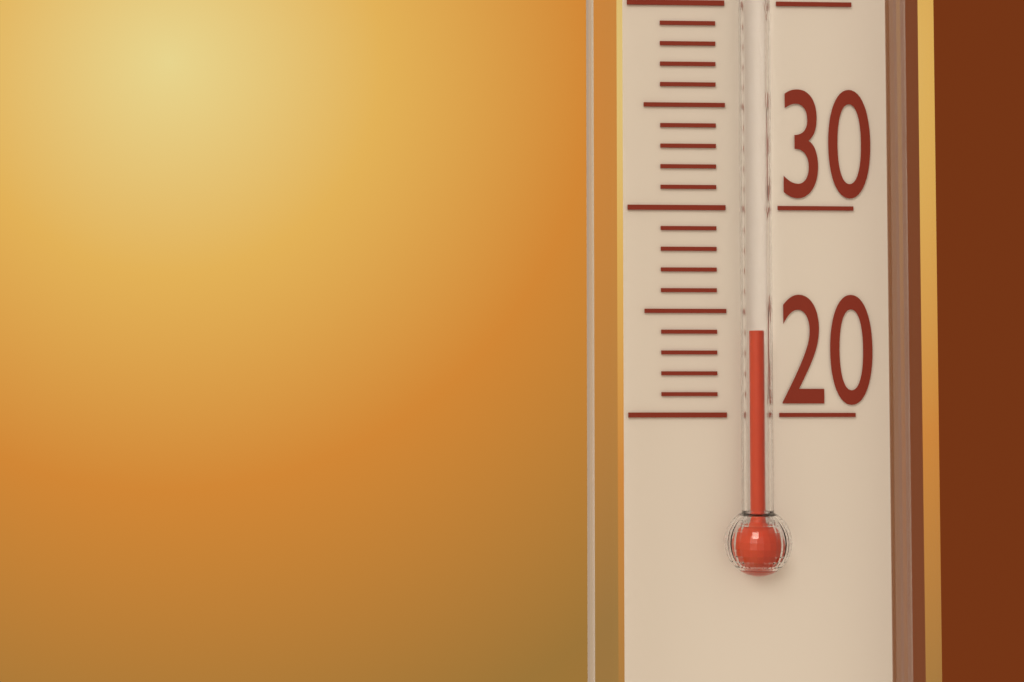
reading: 24 °C
